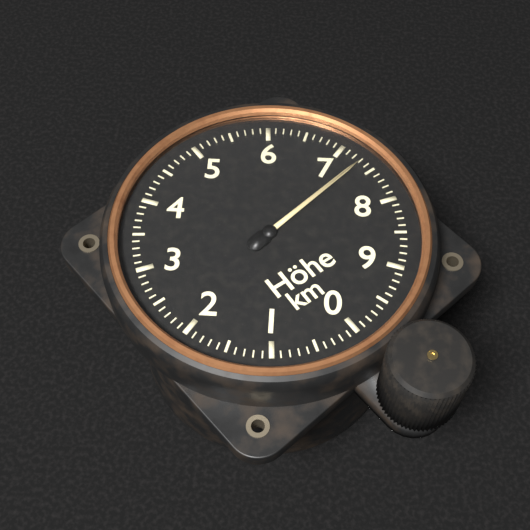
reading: 7.3 km
